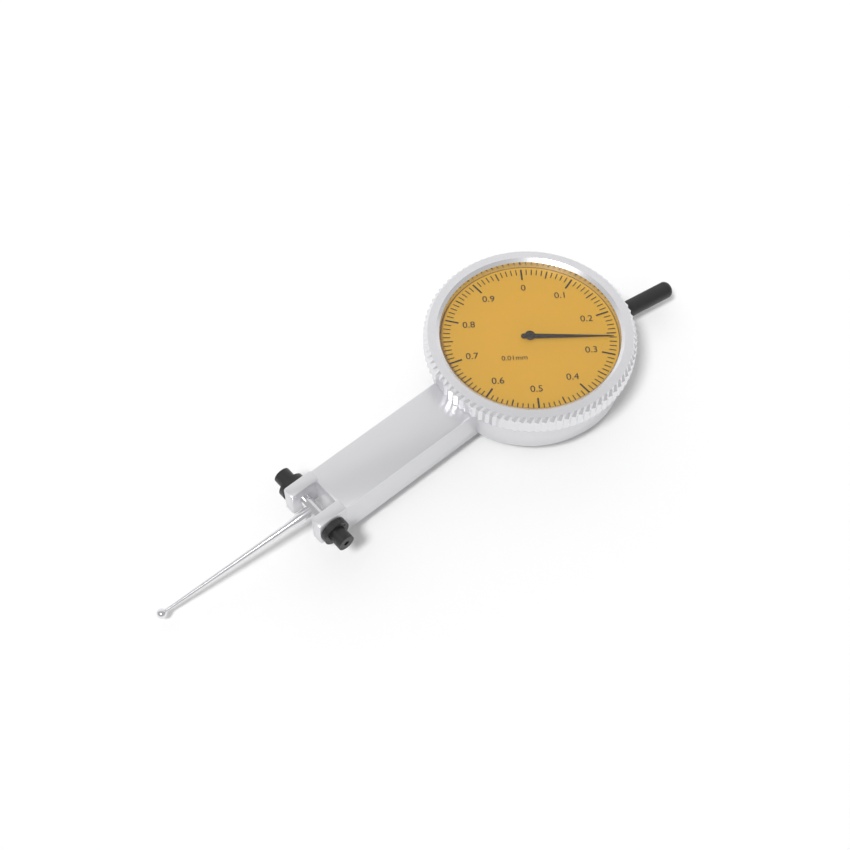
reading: 0.26 mm
